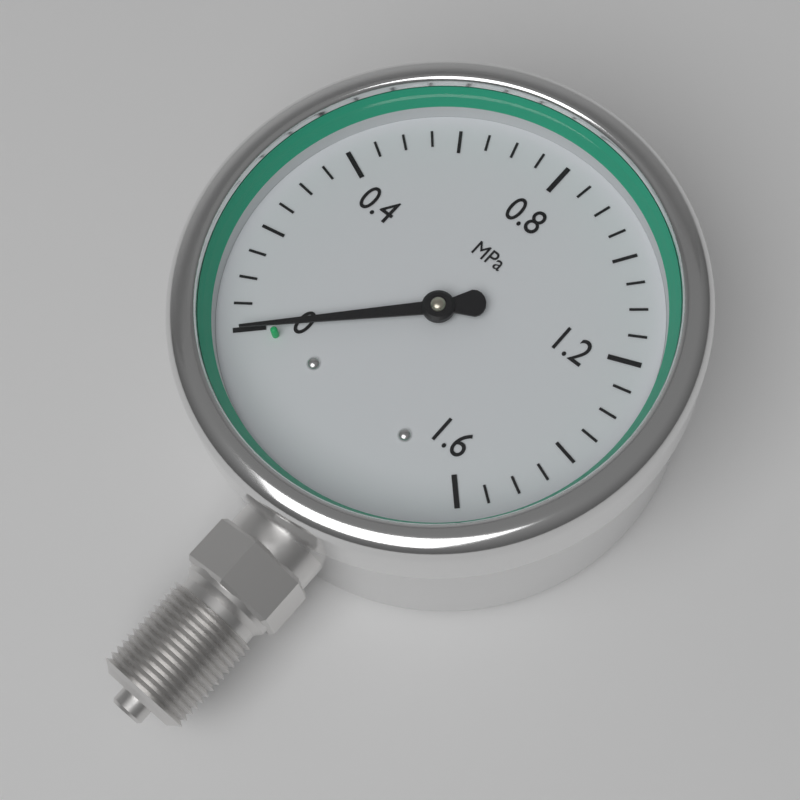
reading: 0.00 MPa
